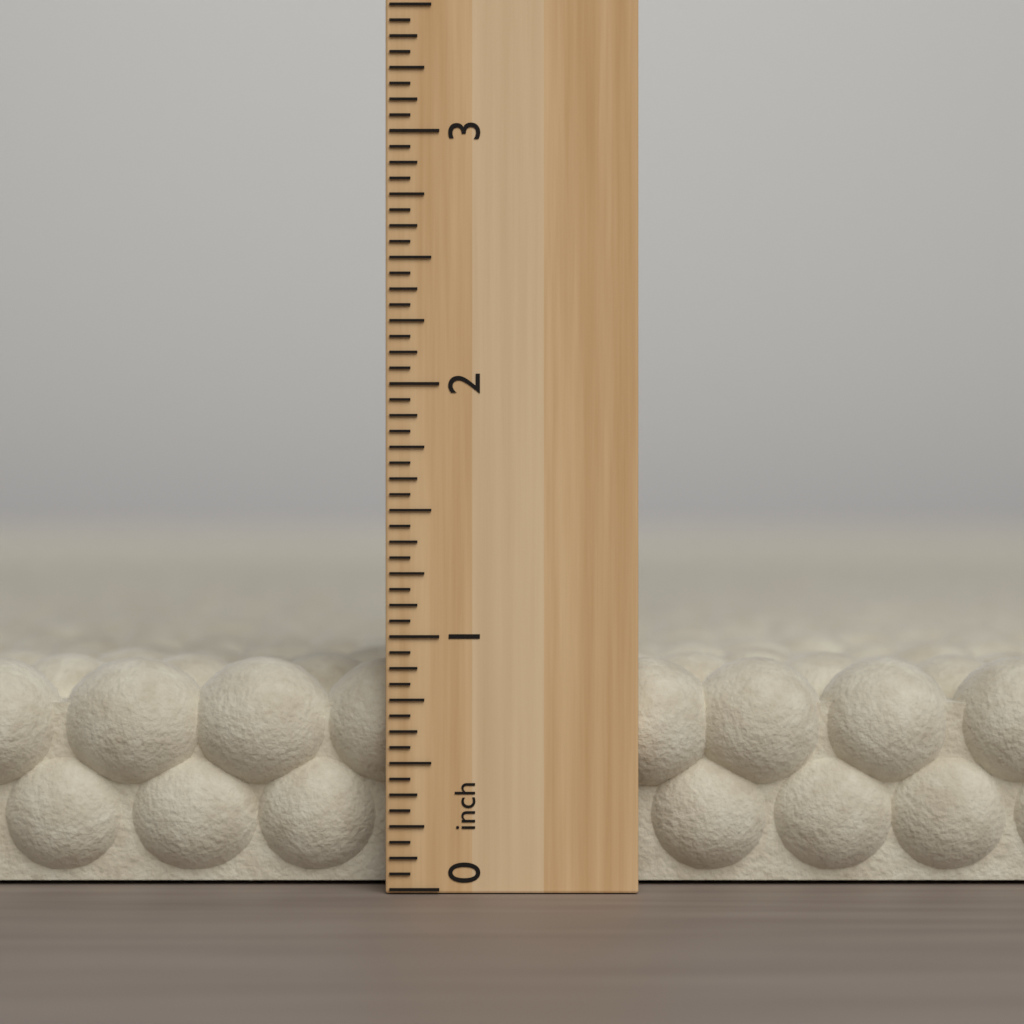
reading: 0.9000 inch
